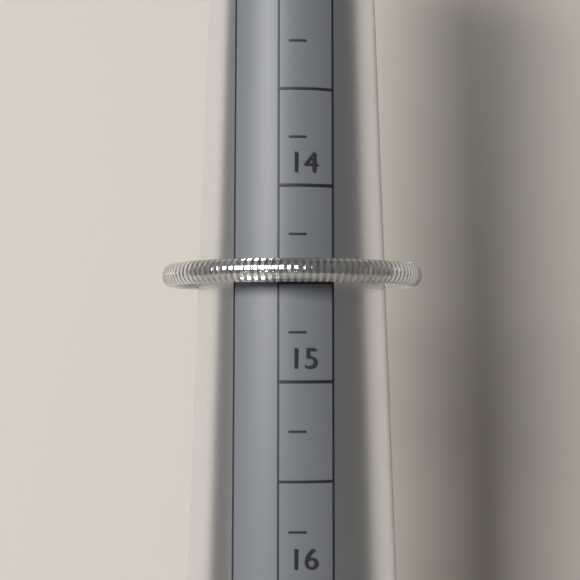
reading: 14.50 mm
